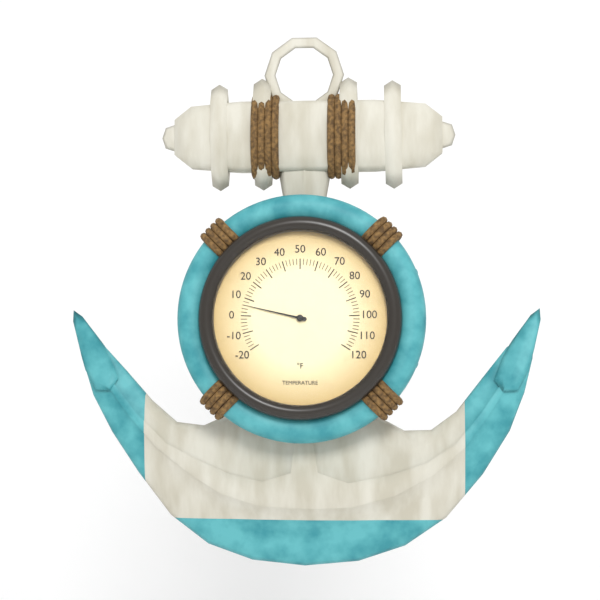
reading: 6 °F
